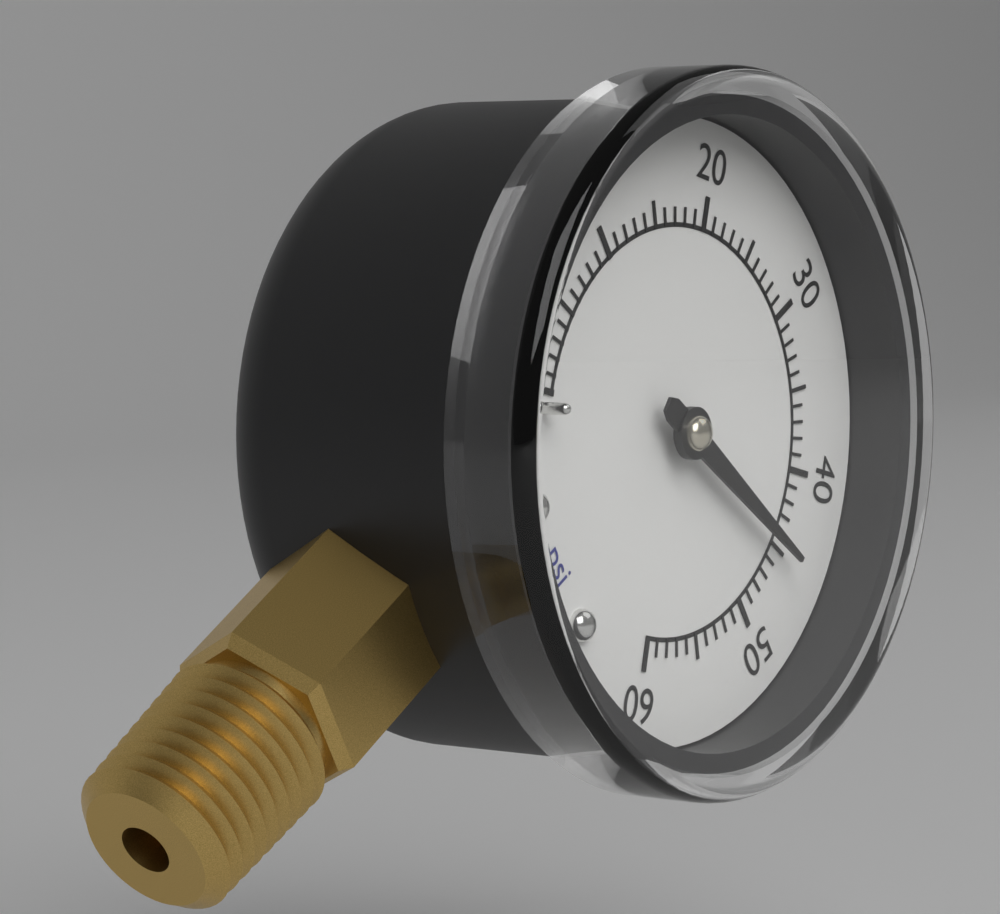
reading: 45 psi
